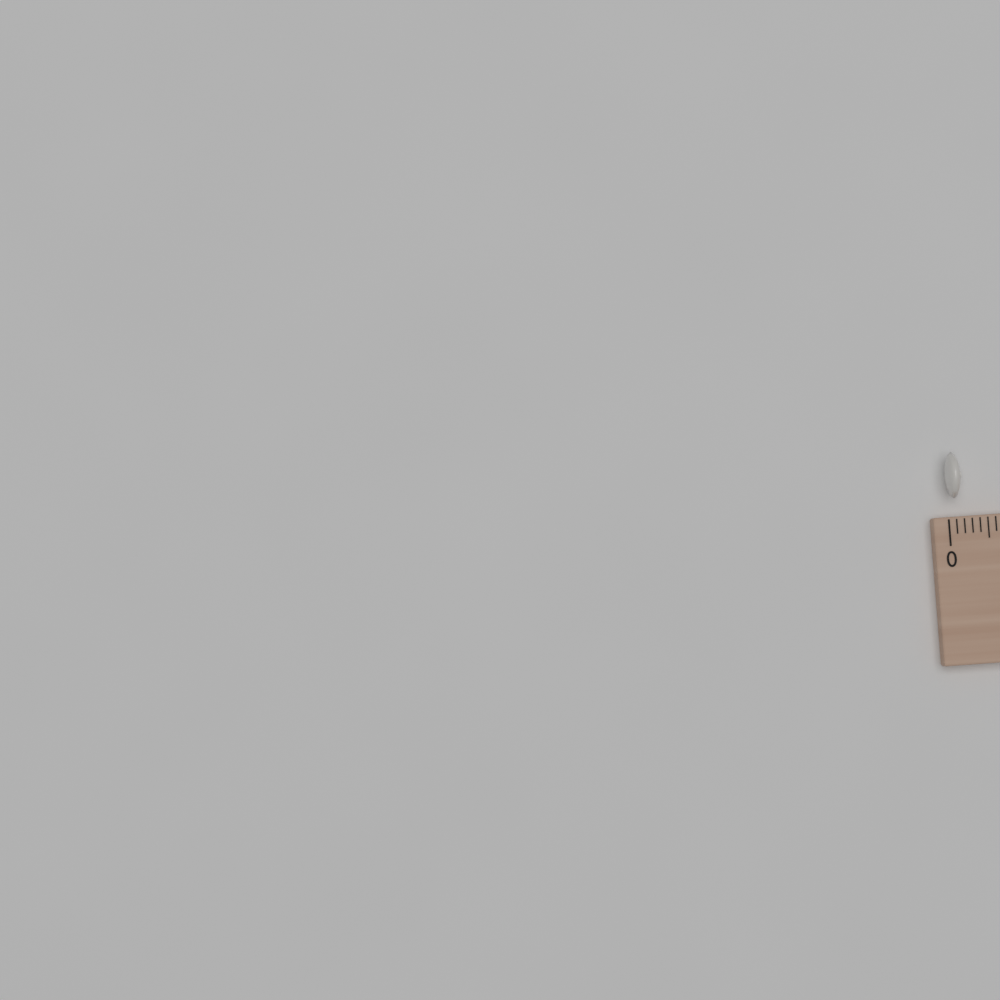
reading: 0.2 (no unit)
